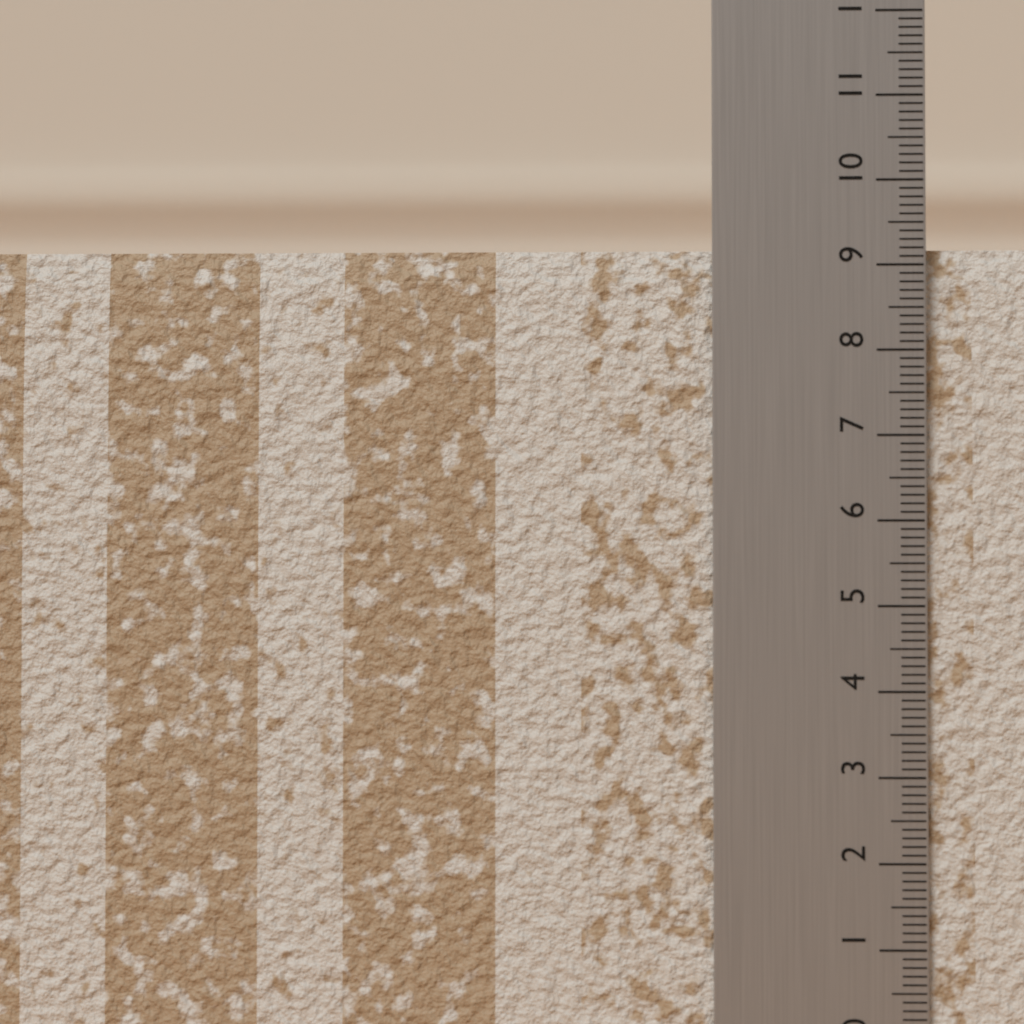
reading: 9.2 (no unit)
